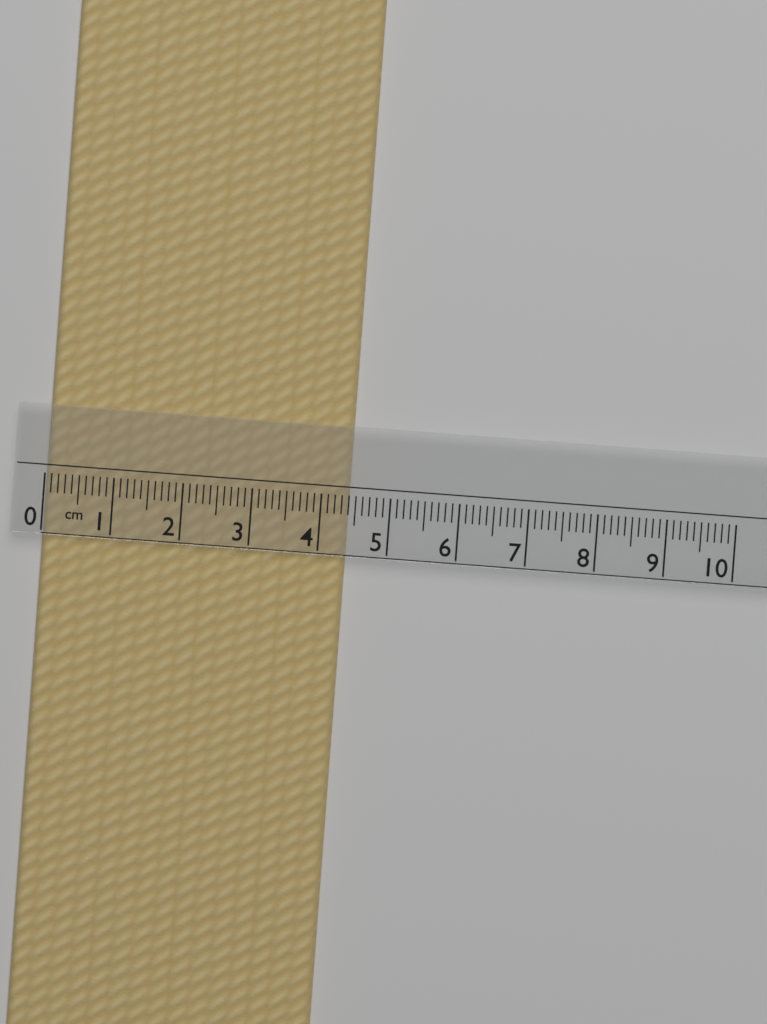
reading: 4.4 cm
